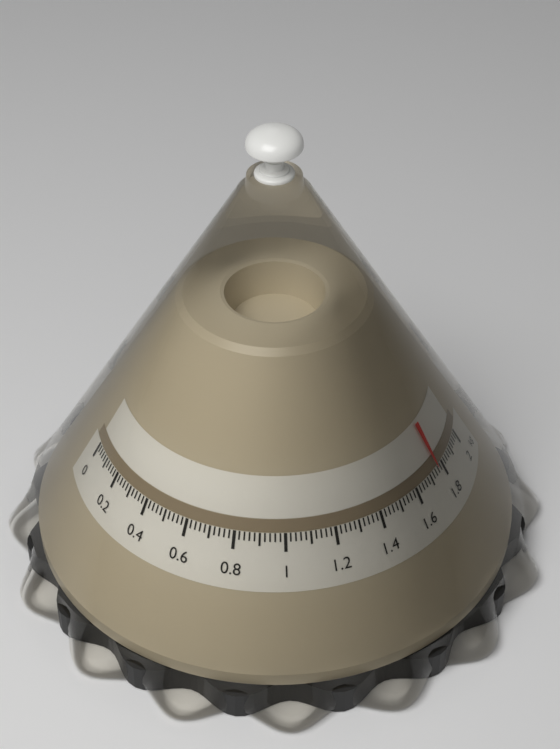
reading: 1.76 kg
